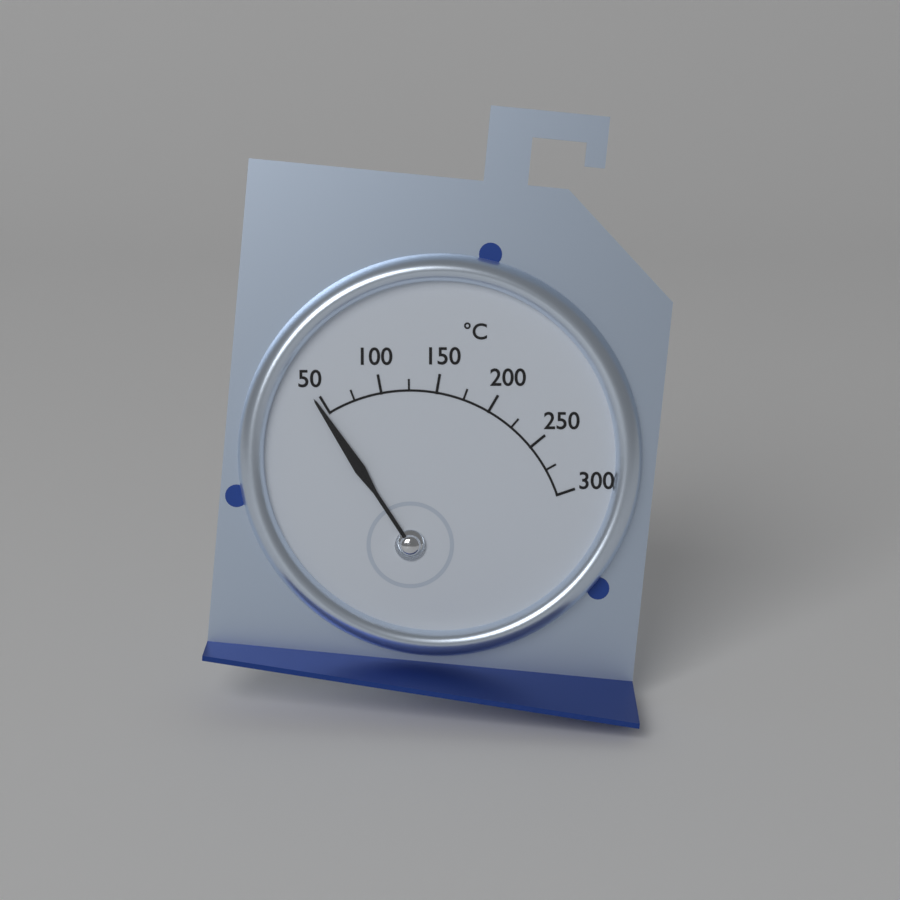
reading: 45 °C
